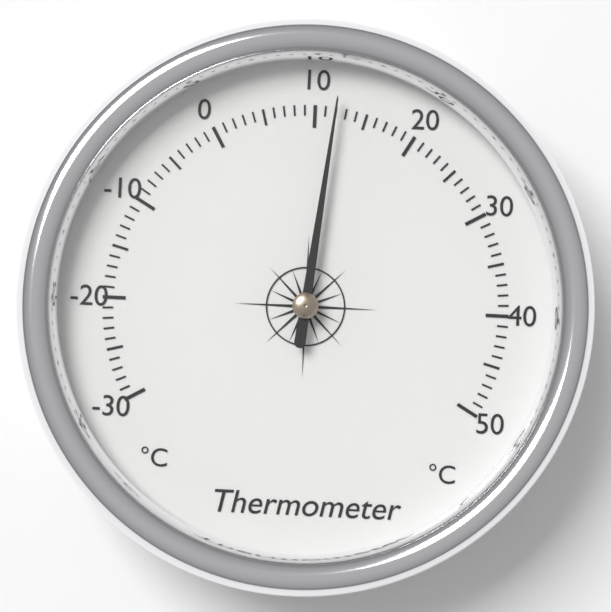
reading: 12 °C
